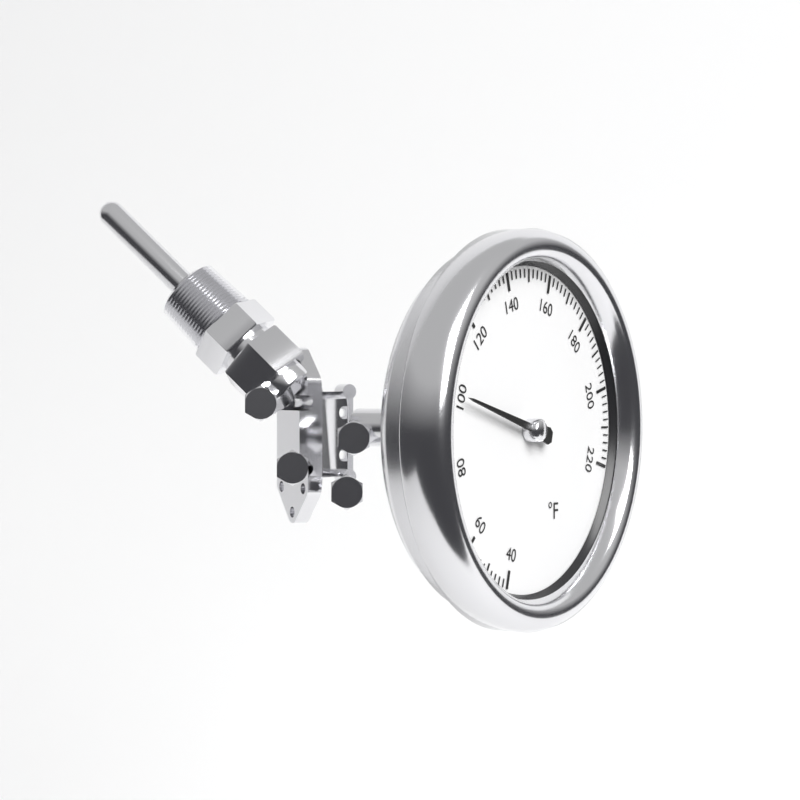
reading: 100 °F
